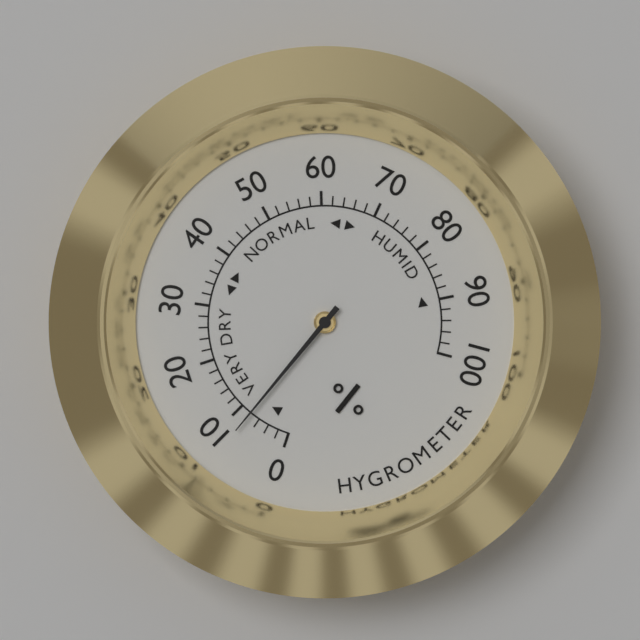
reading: 8 %
